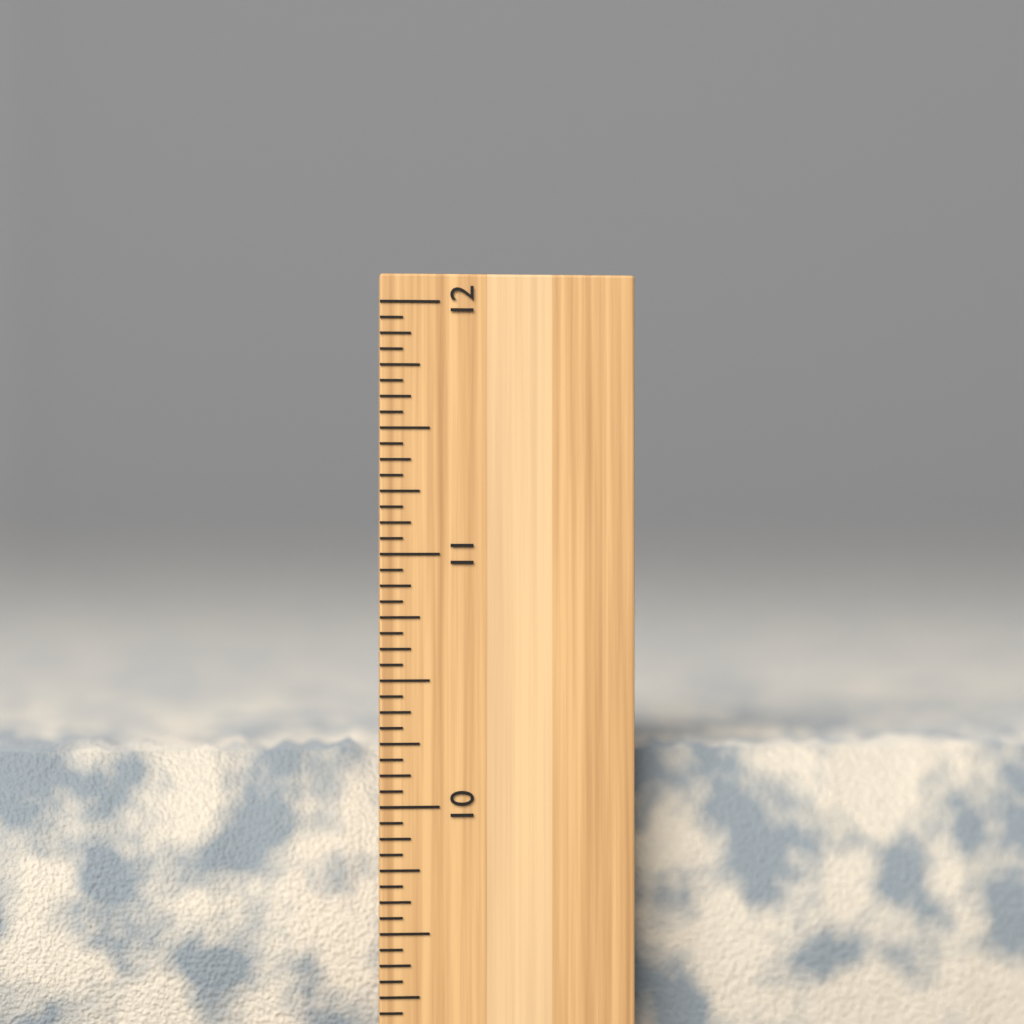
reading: 10.2500 inch
